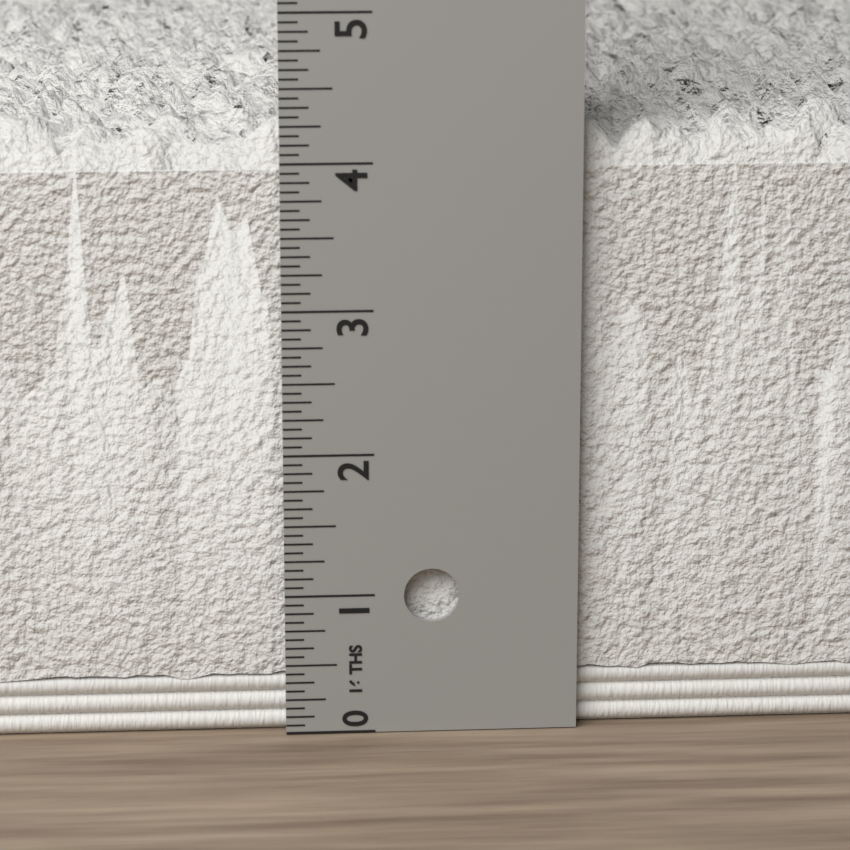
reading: 4.3750 in
